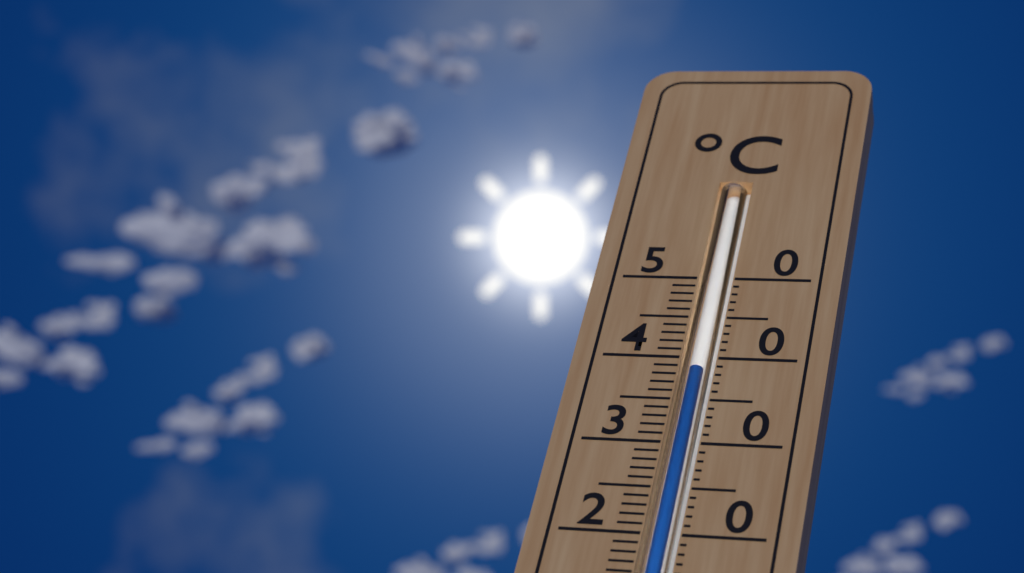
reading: 38.5 °C
